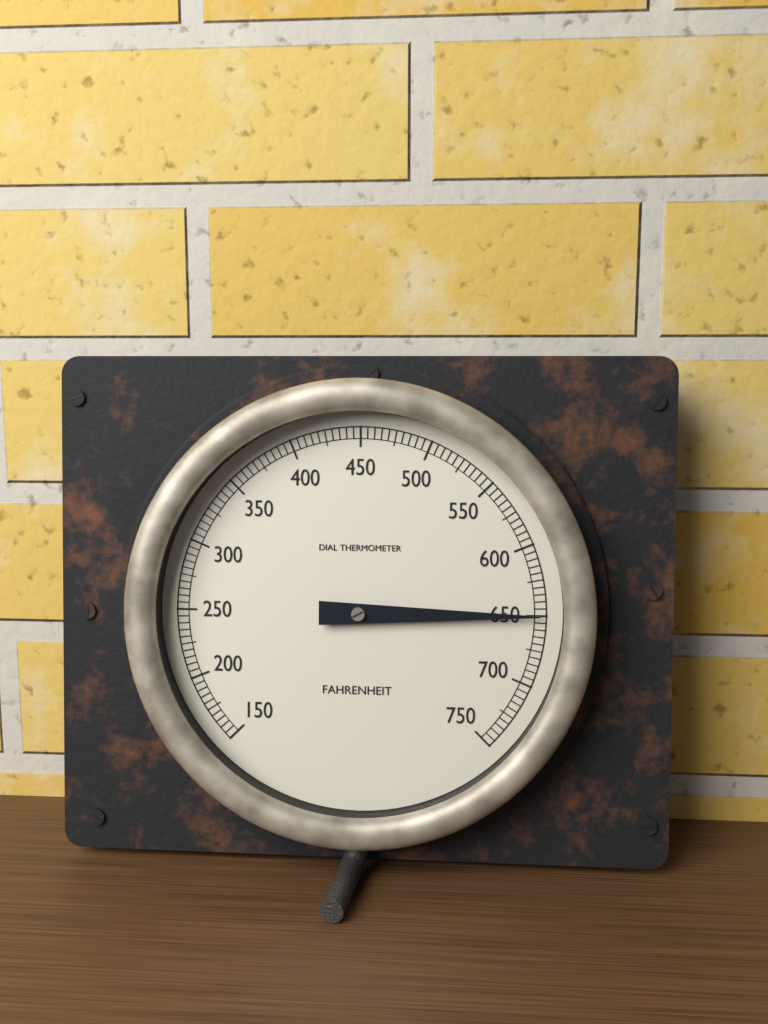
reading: 650 °F
